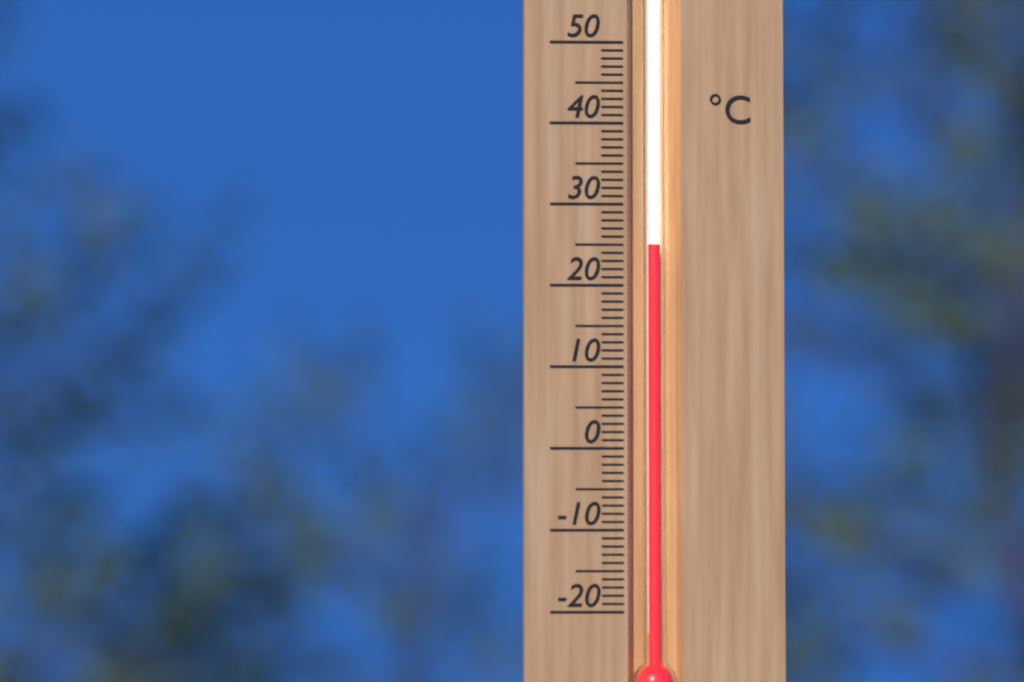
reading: 25 °C
